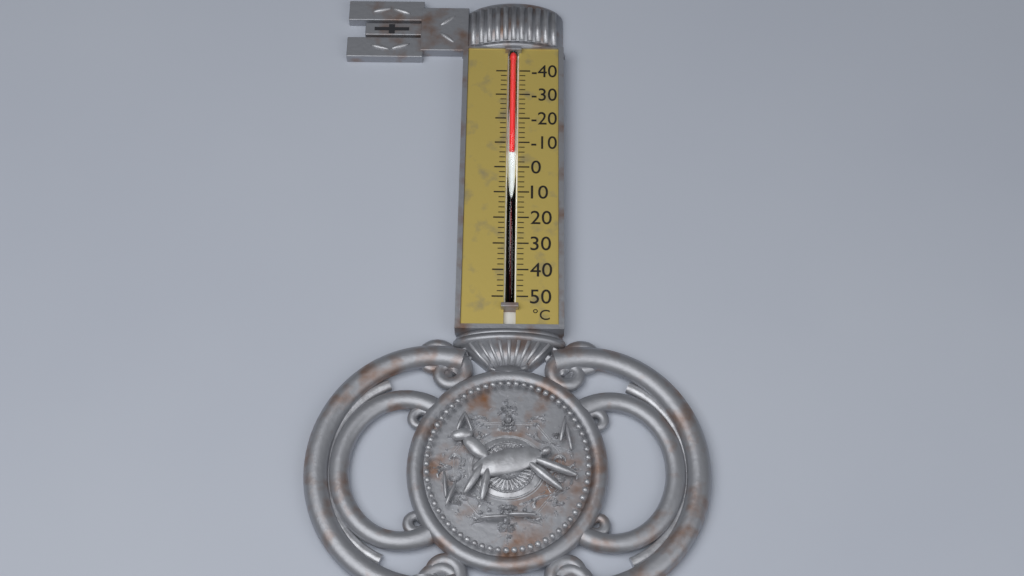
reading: -6 °C
